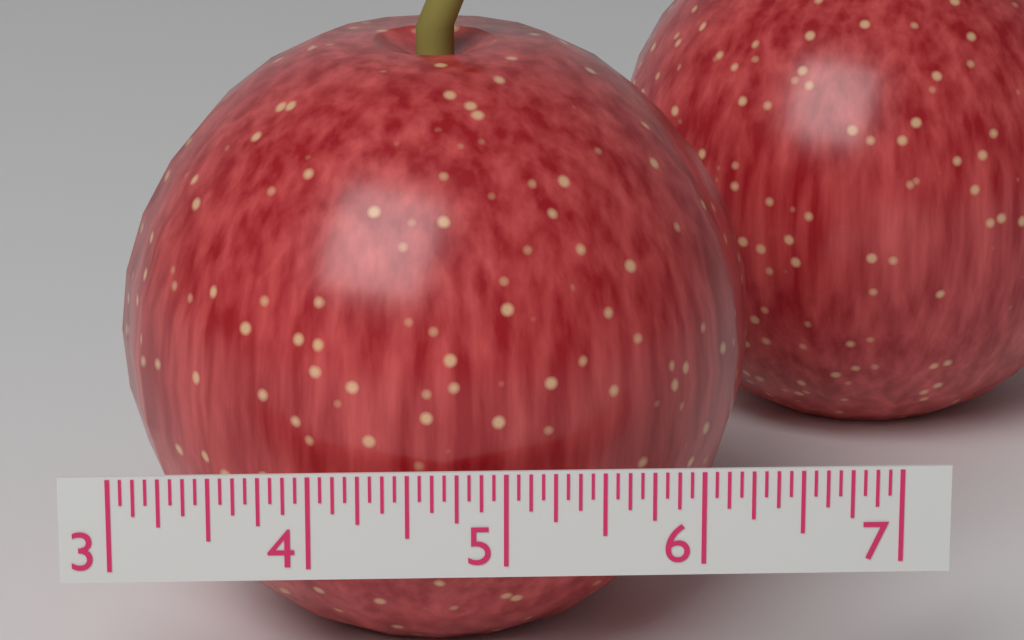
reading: 6.3750 (no unit)
